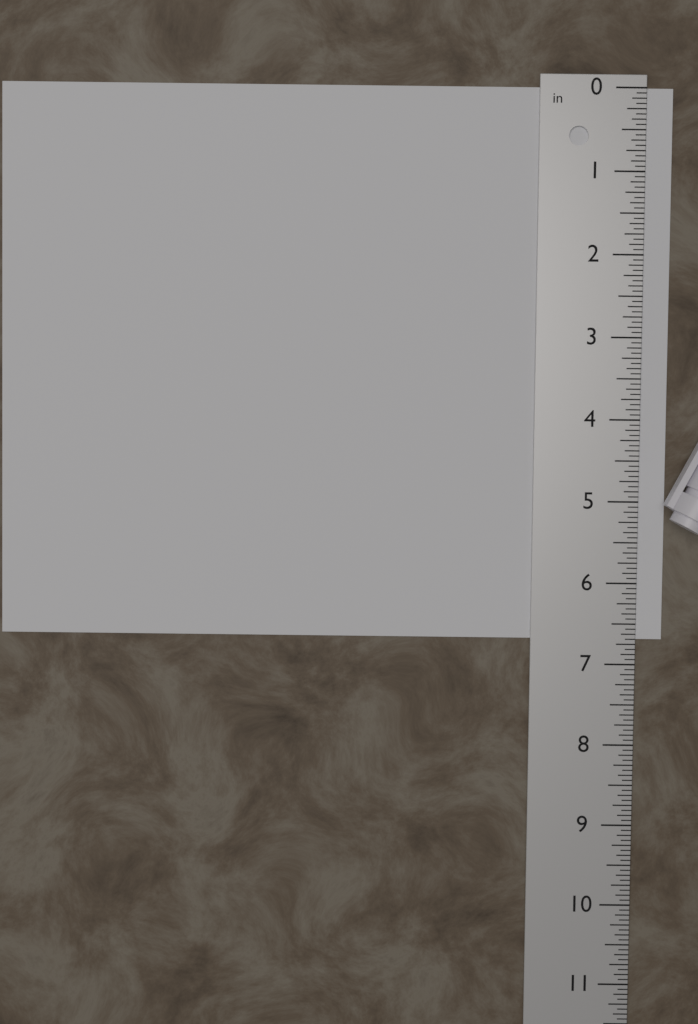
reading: 6.6875 in
